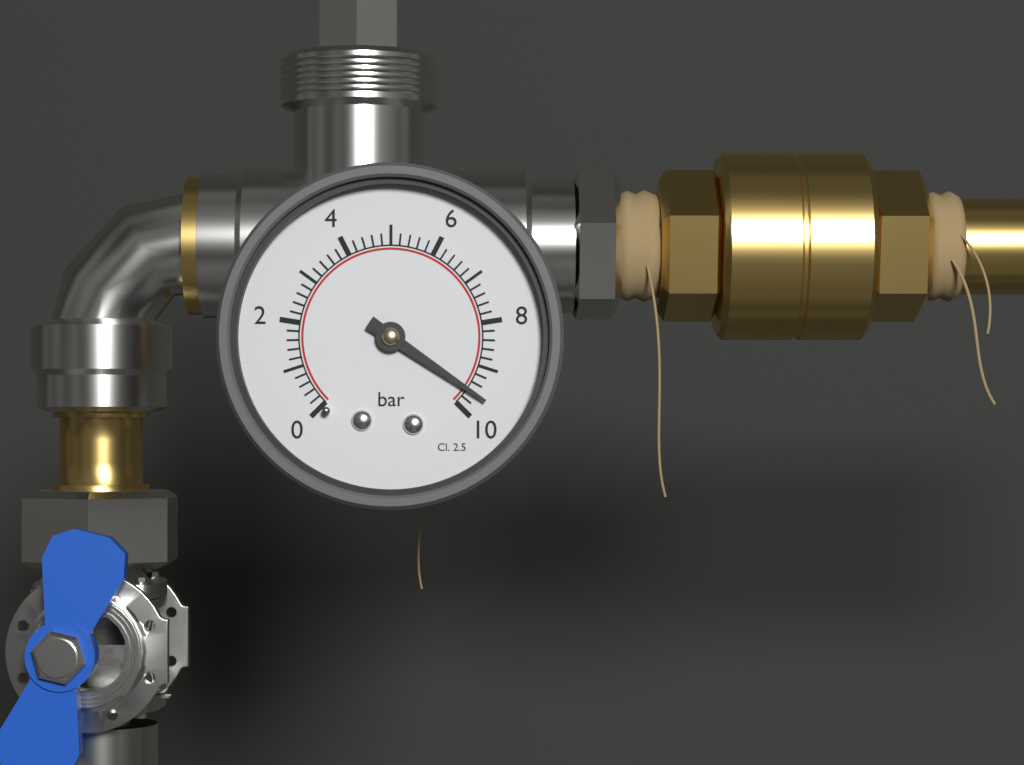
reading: 9.6 bar
